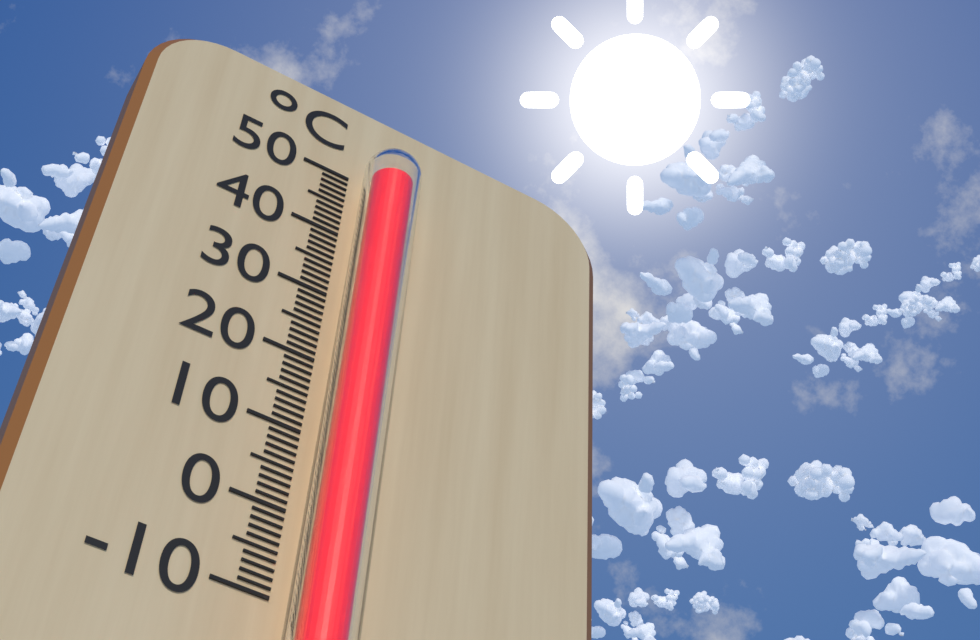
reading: 48 °C
